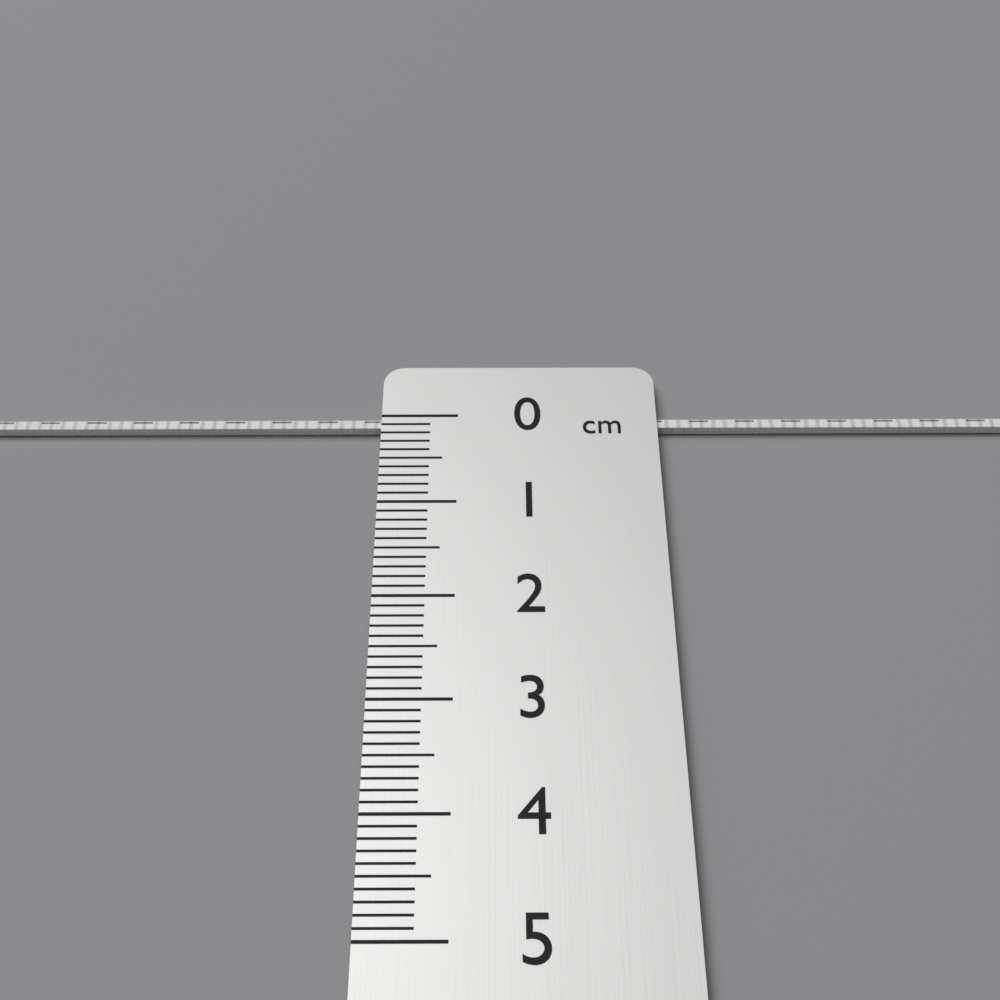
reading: 0.1 cm
